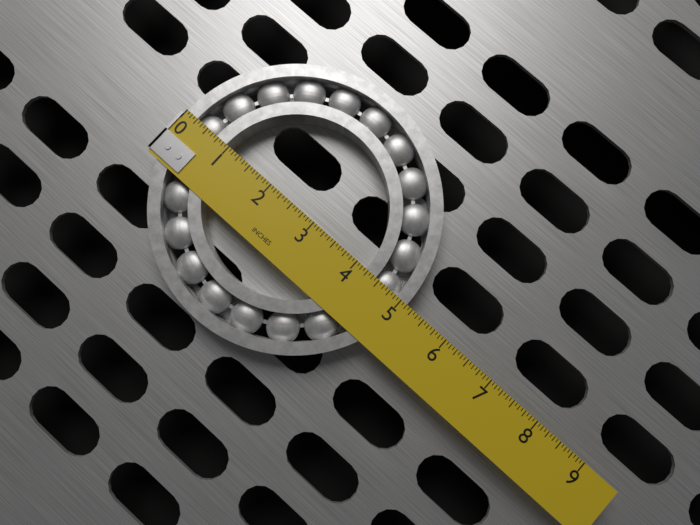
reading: 5.1250 in
